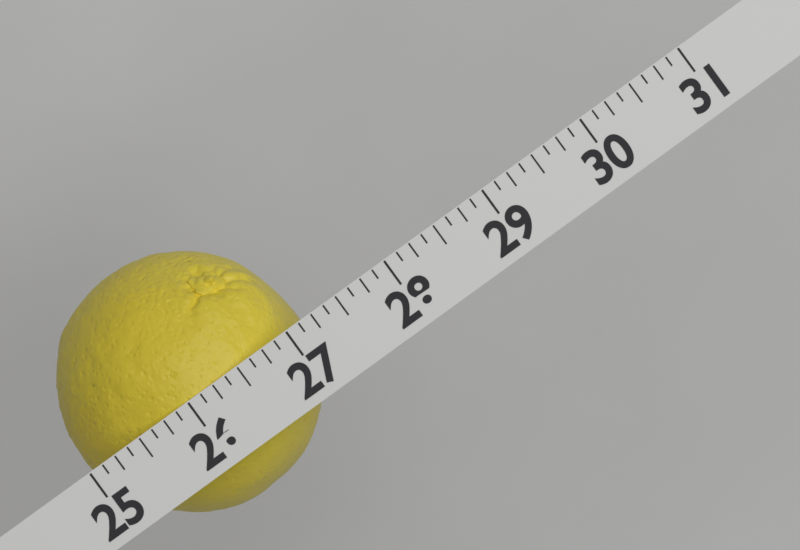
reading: 27.125 (no unit)
